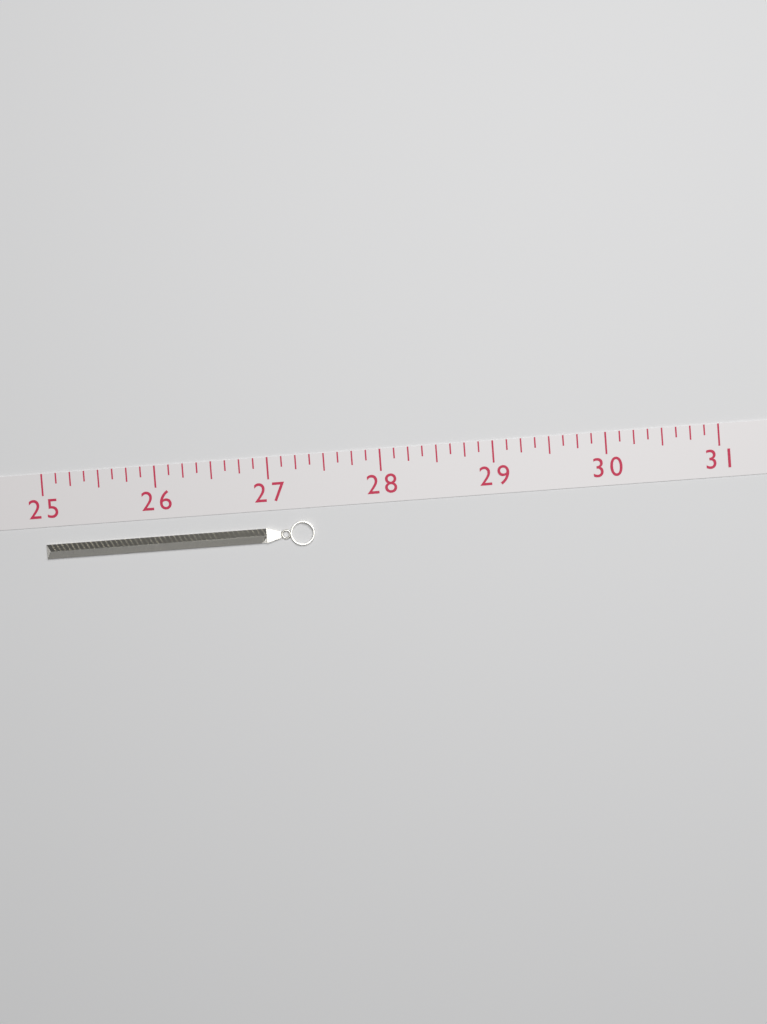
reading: 27.375 (no unit)
